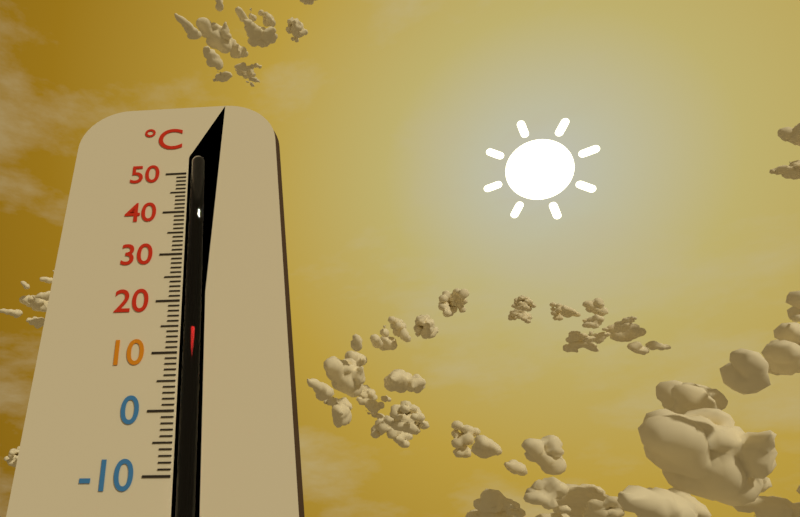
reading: 15 °C
